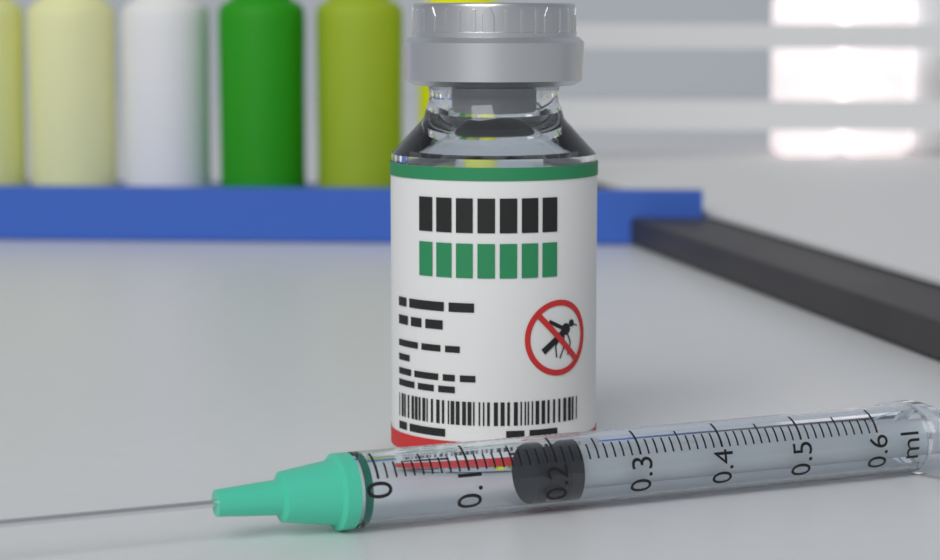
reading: 0.18 ml
